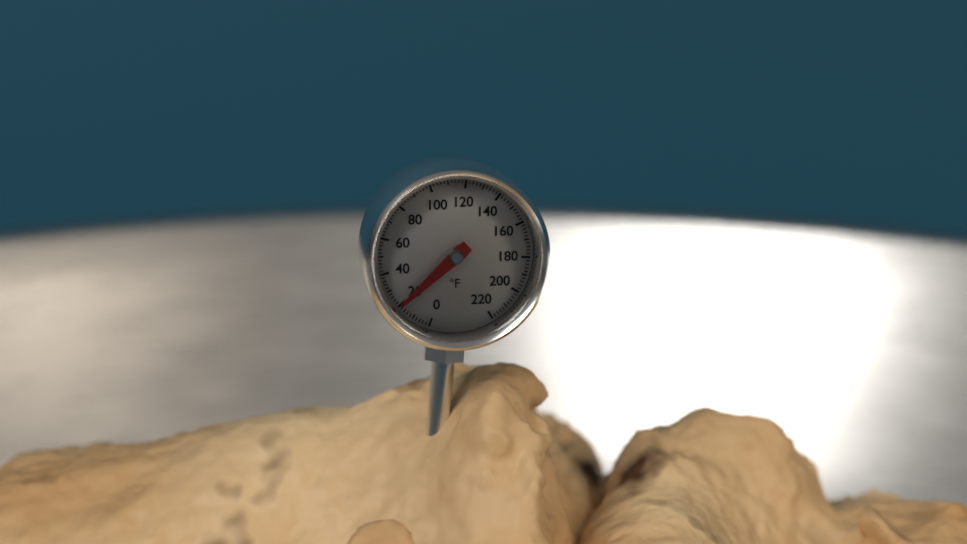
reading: 20 °F
